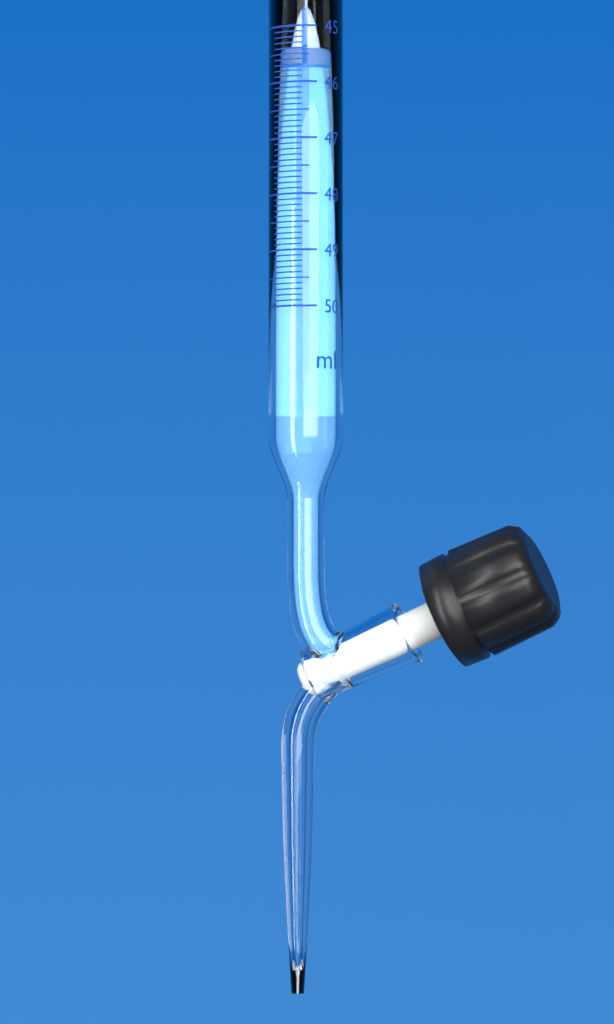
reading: 45.7 ml
